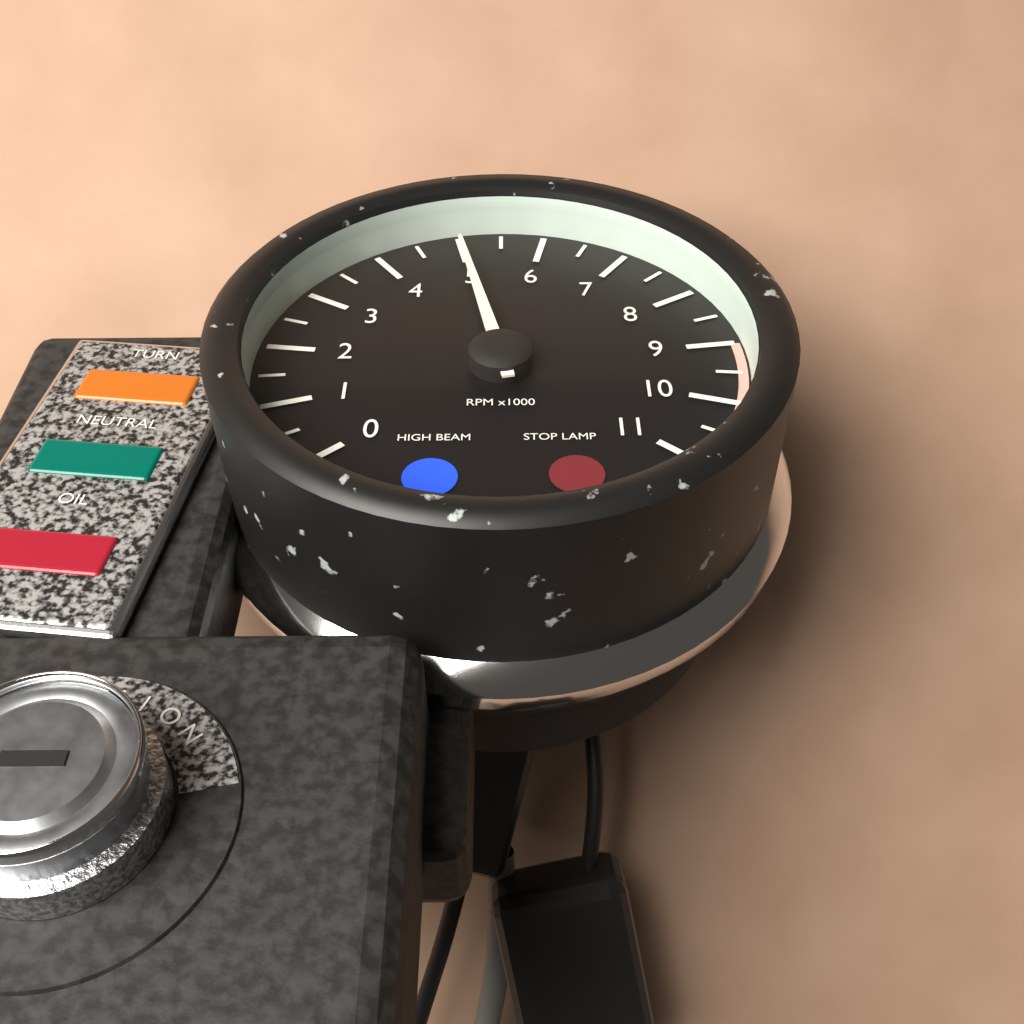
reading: 5000 RPM
